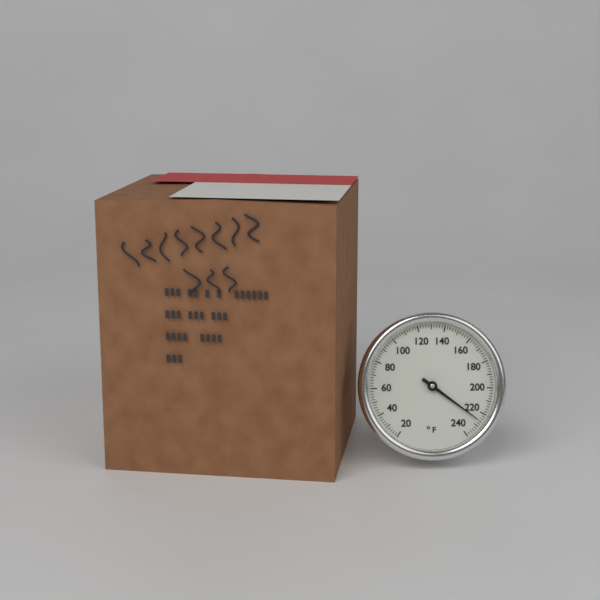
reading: 226 °F
